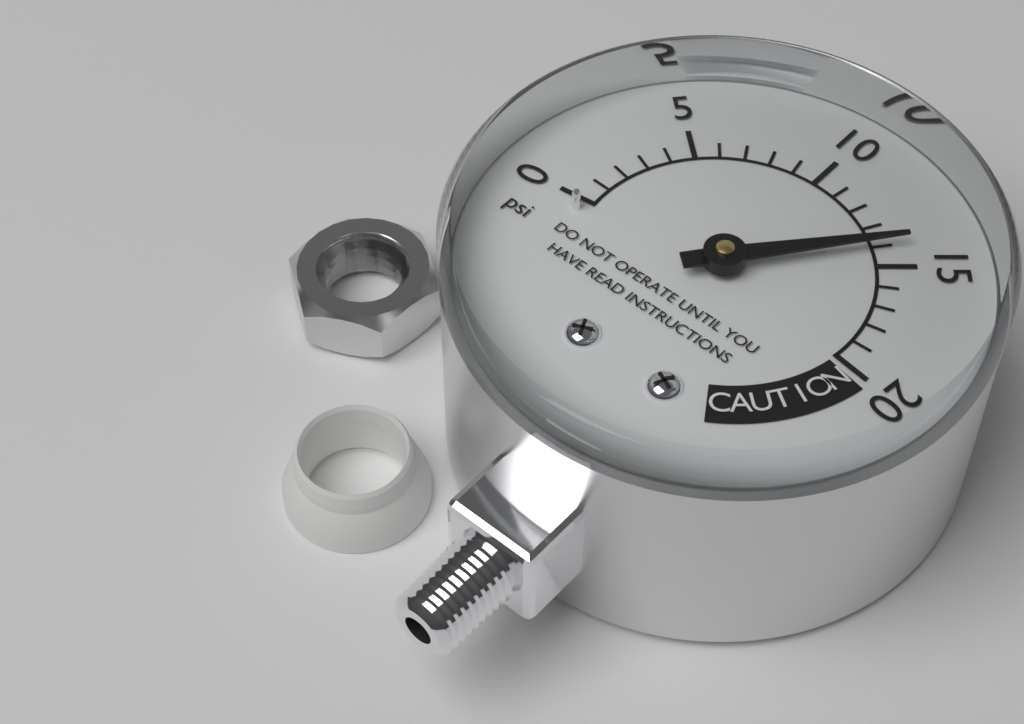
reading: 14 psi
